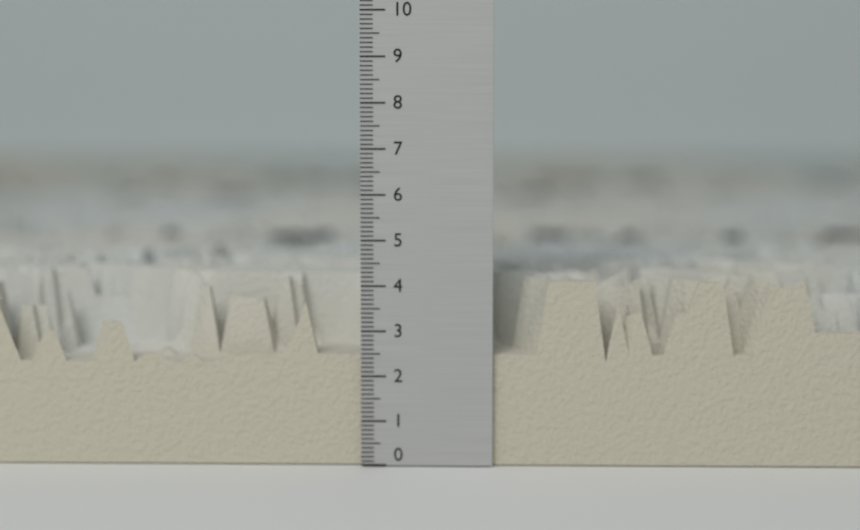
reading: 4.1 (no unit)
